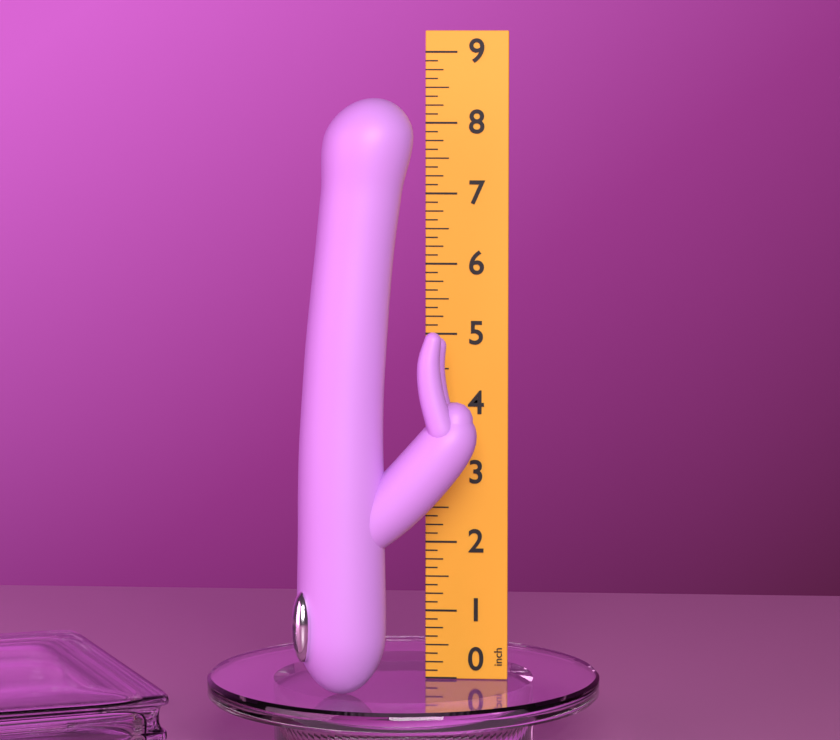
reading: 8.375 inch
